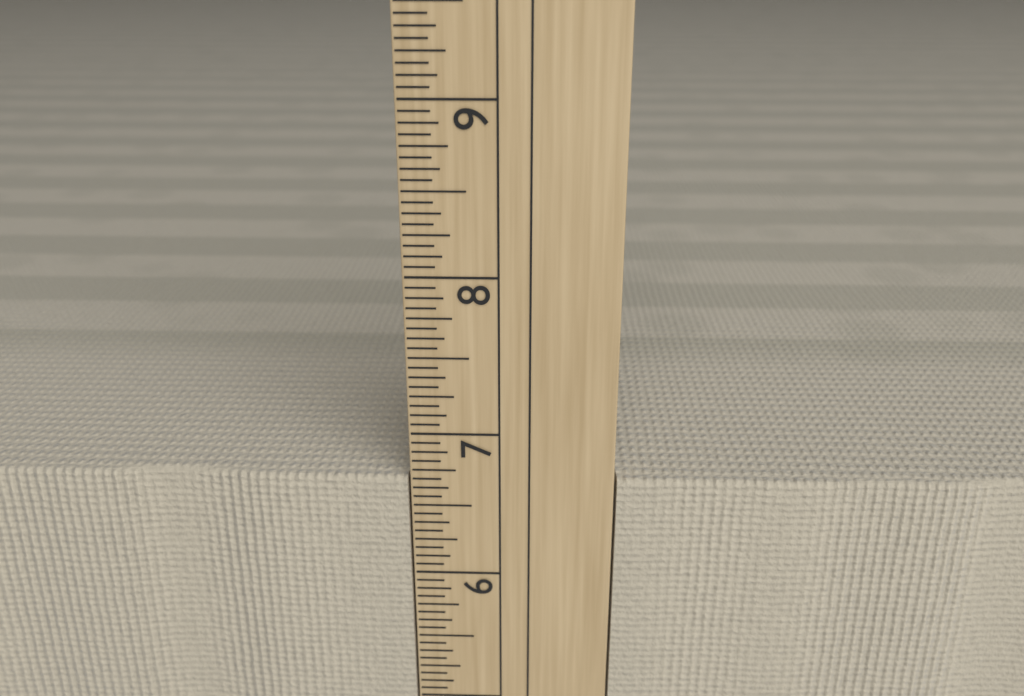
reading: 6.6875 in
